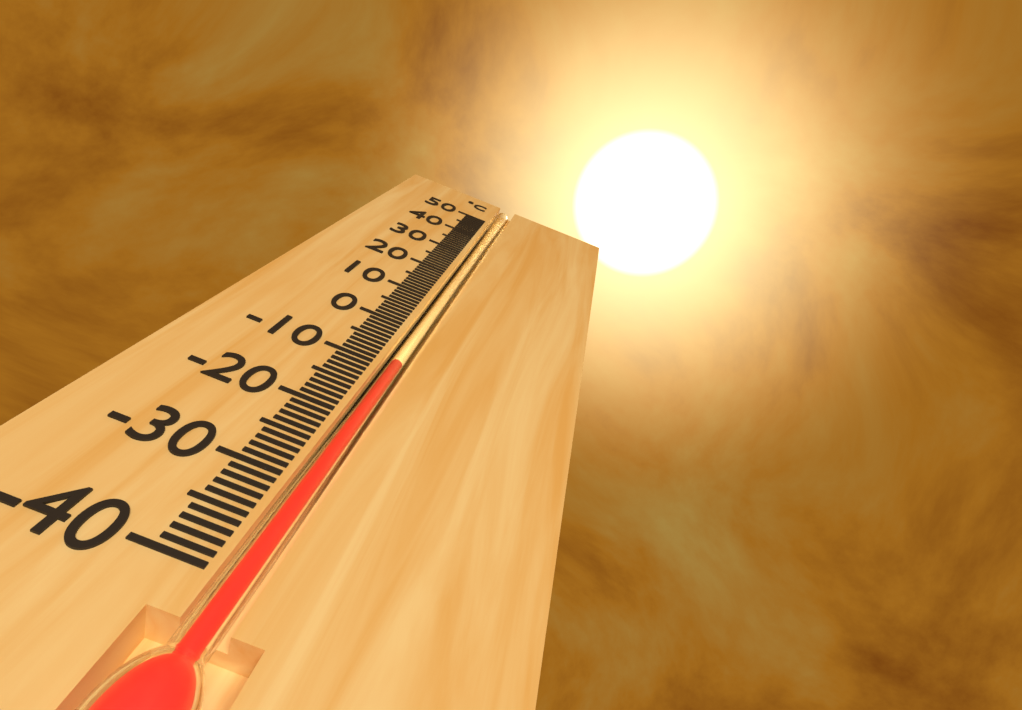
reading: -9 °C
